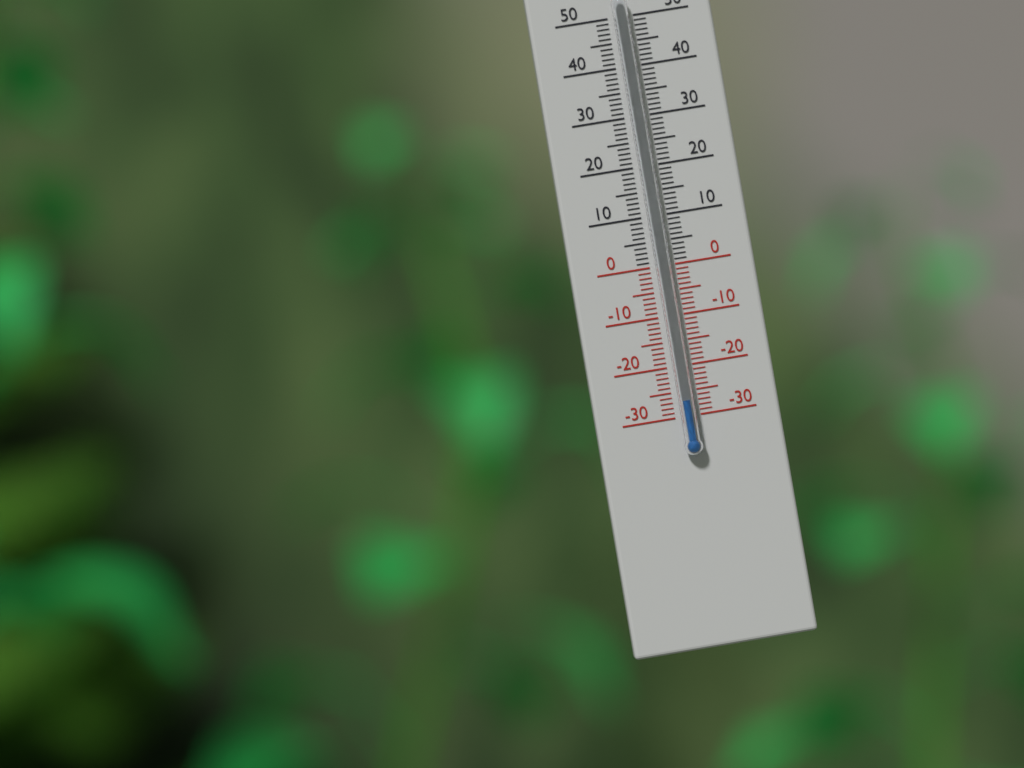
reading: -27 °C
